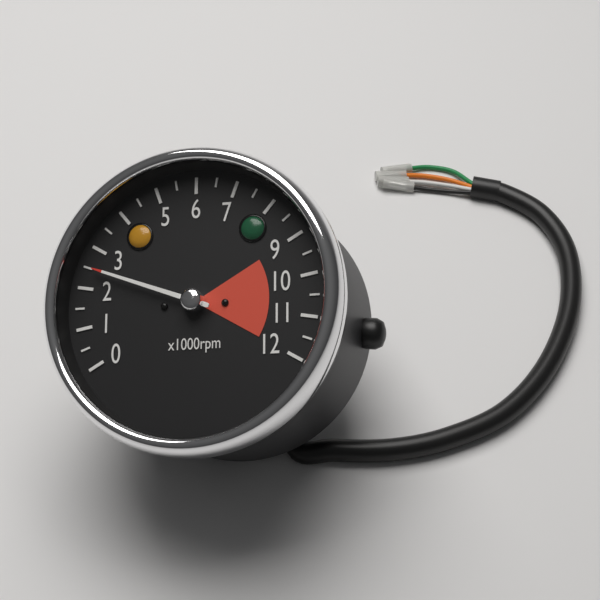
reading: 2.5 x1000rpm
